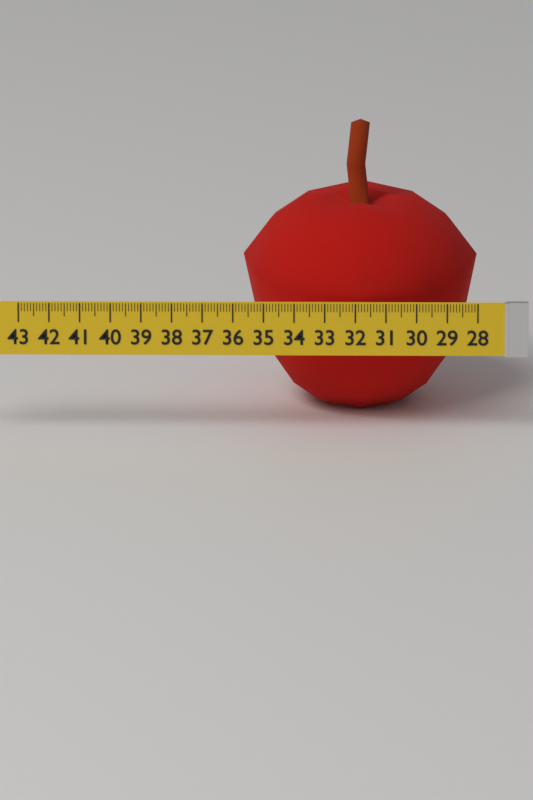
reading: 35.7 (no unit)
